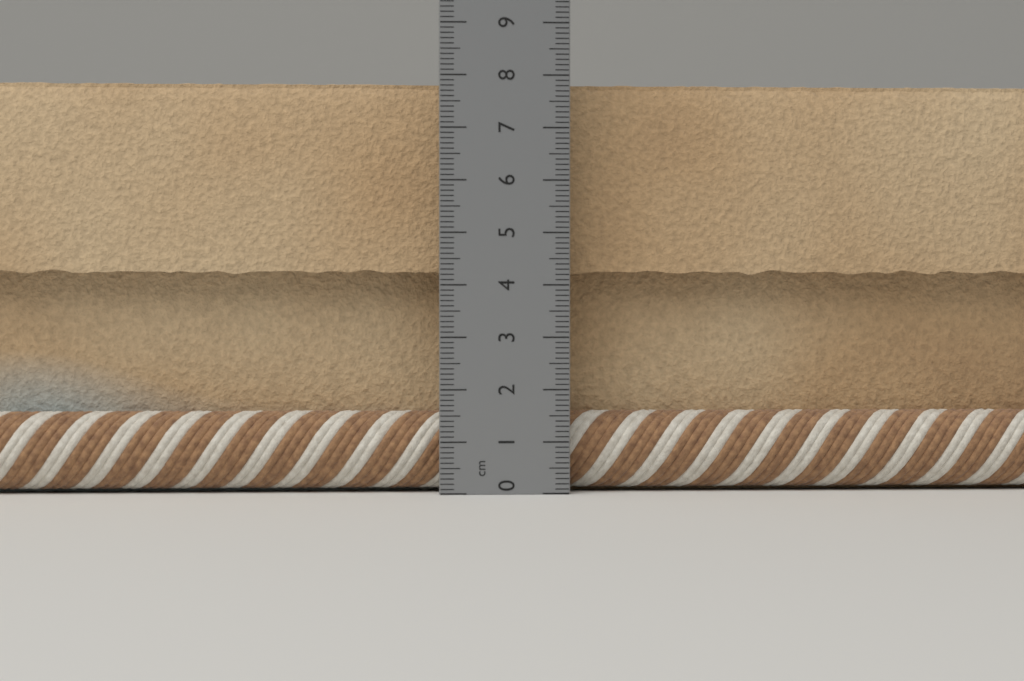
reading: 8.0 cm
